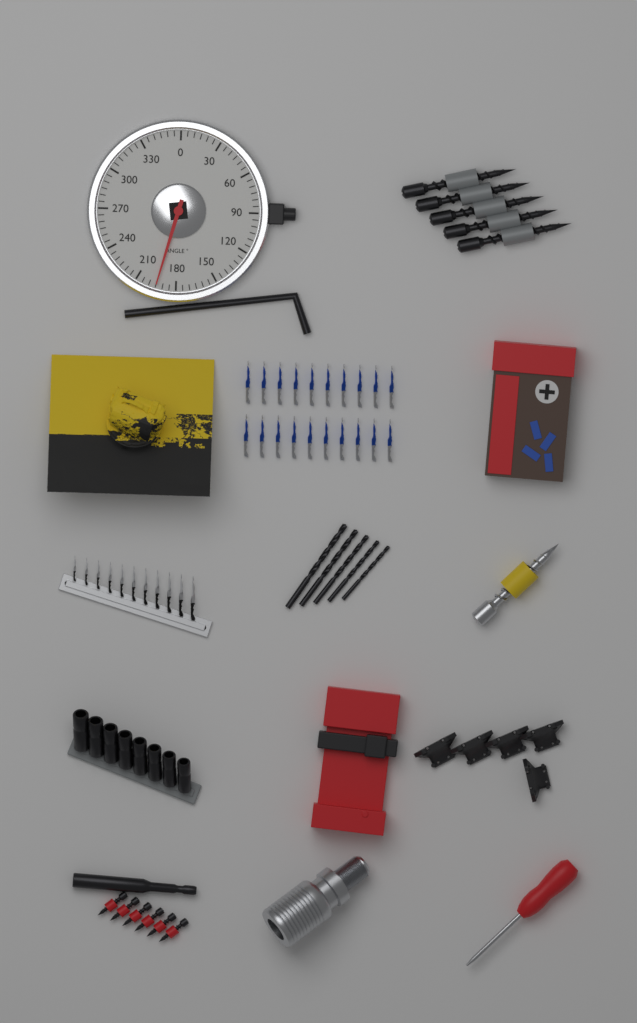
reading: 195 °
